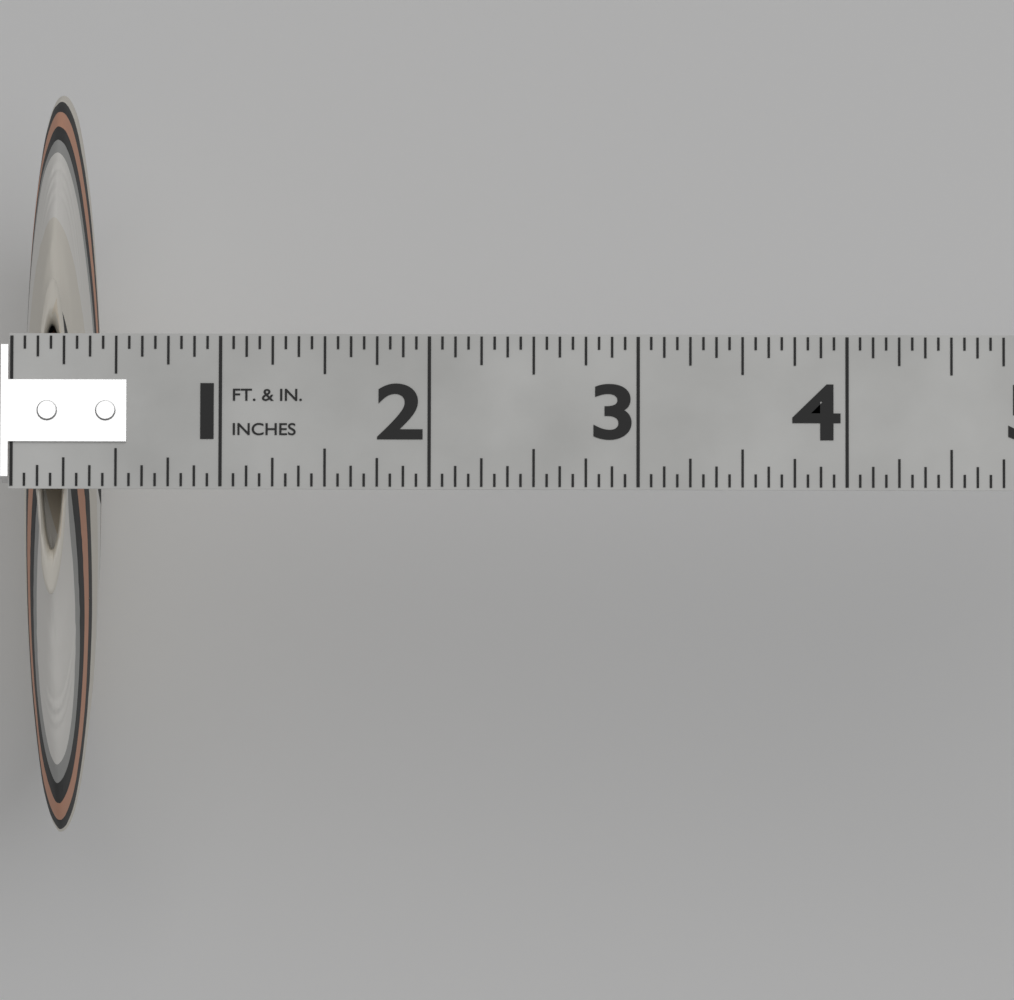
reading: 0.3750 in
